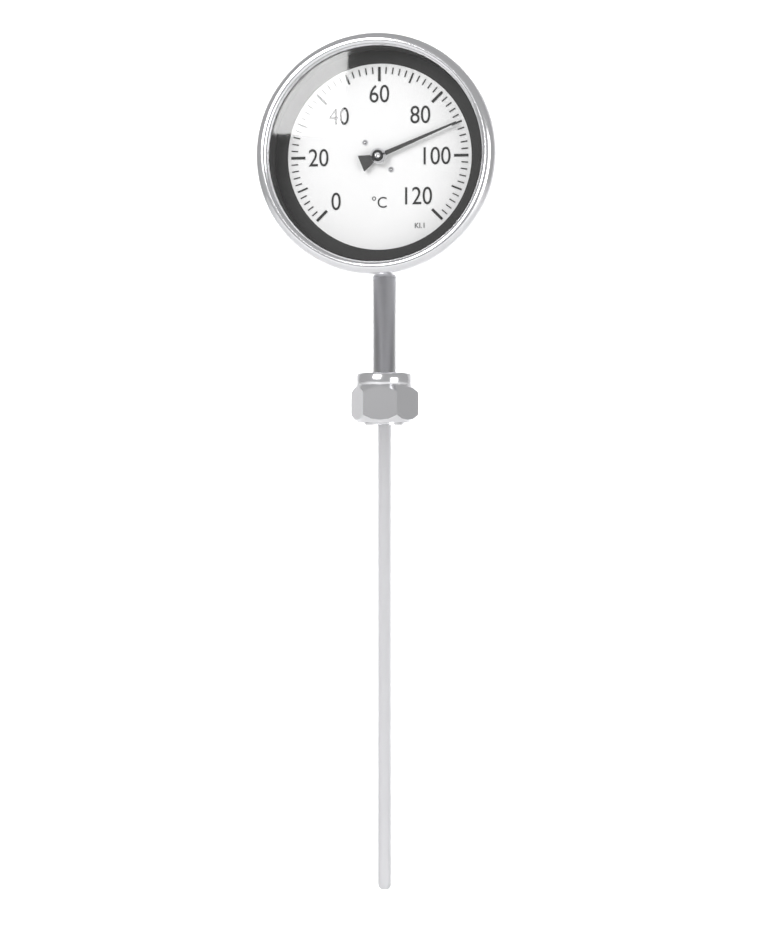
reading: 90 °C
